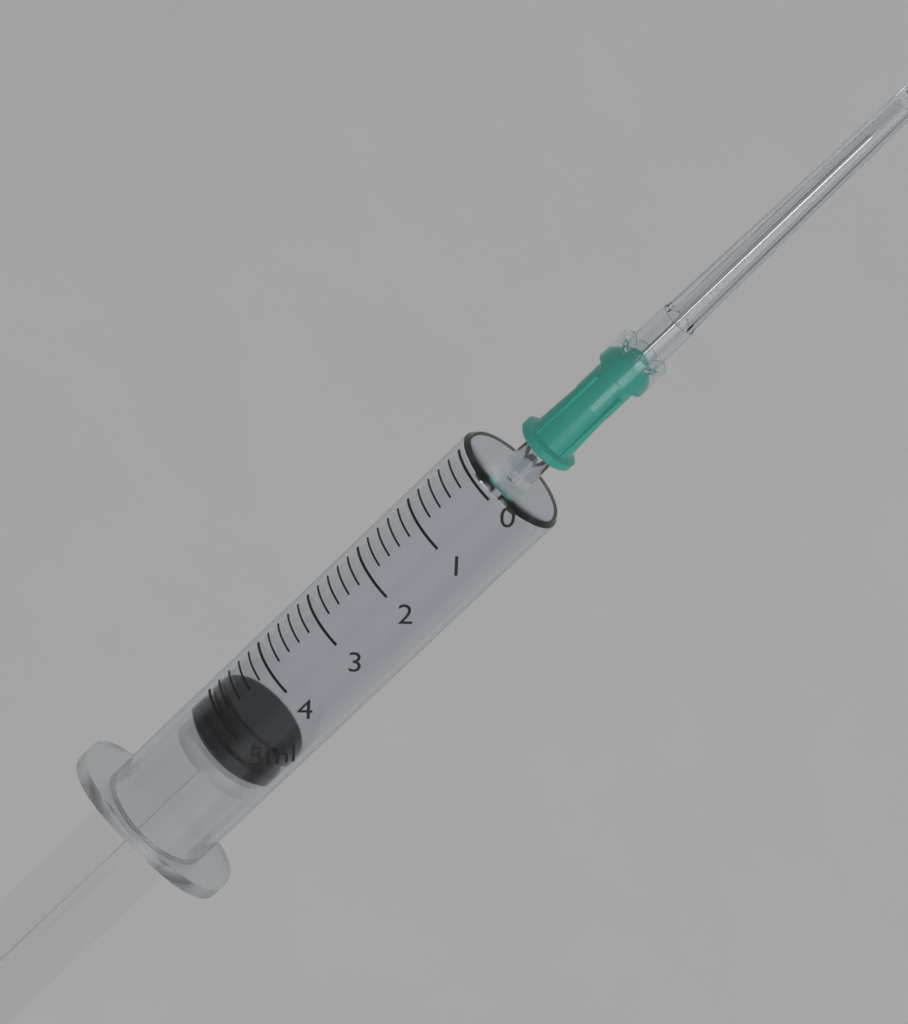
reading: 4.8 ml
